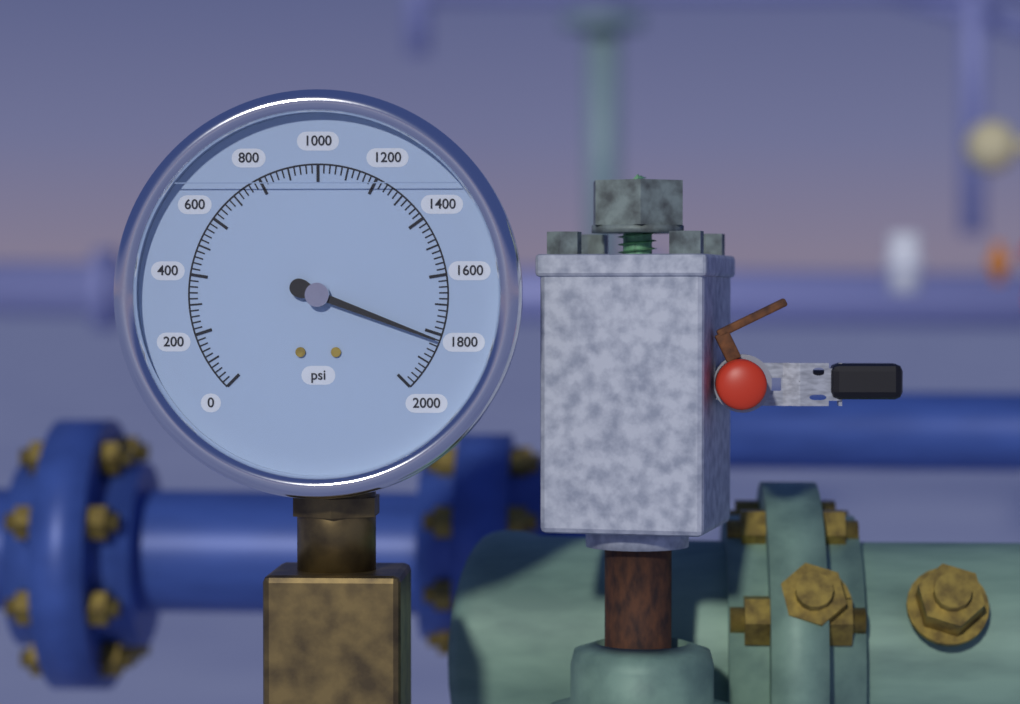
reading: 1820 psi
